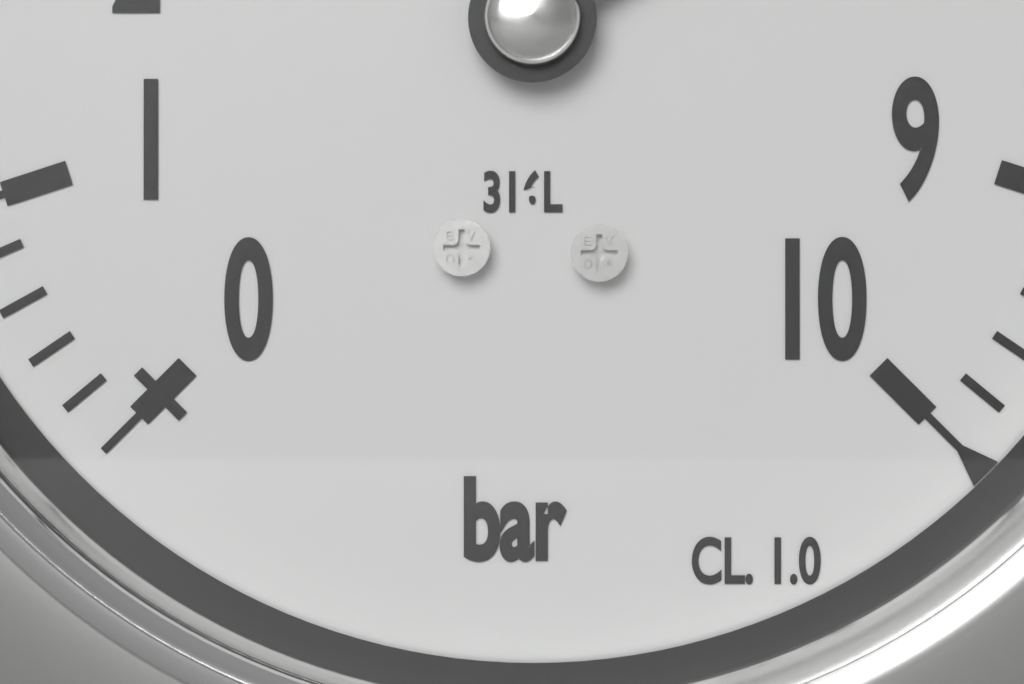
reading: 7.2 bar
